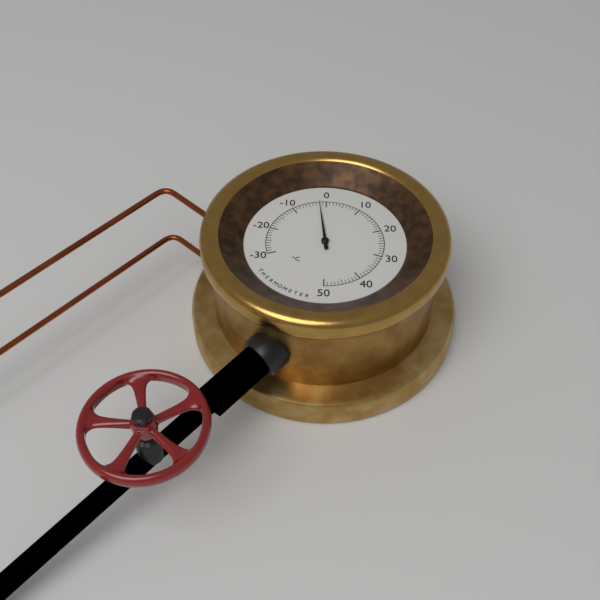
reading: -2 °C
